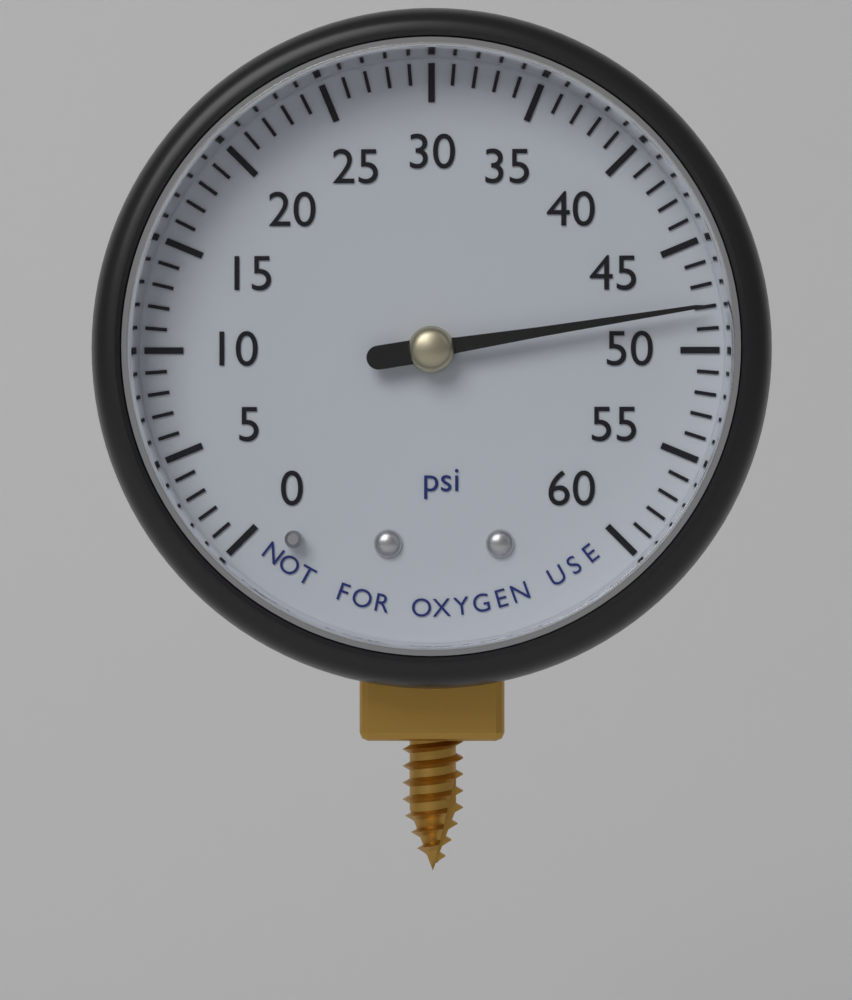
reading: 48 psi
